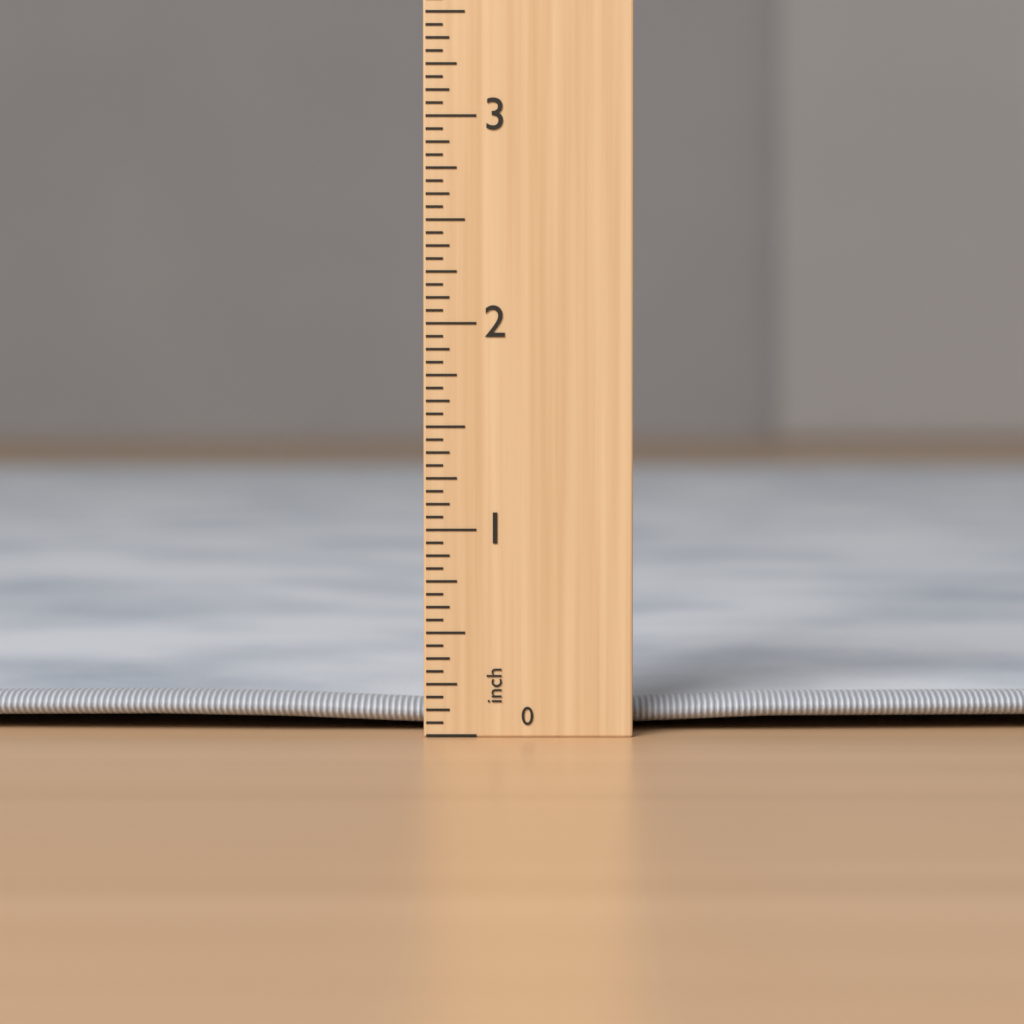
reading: 0.2500 inch
